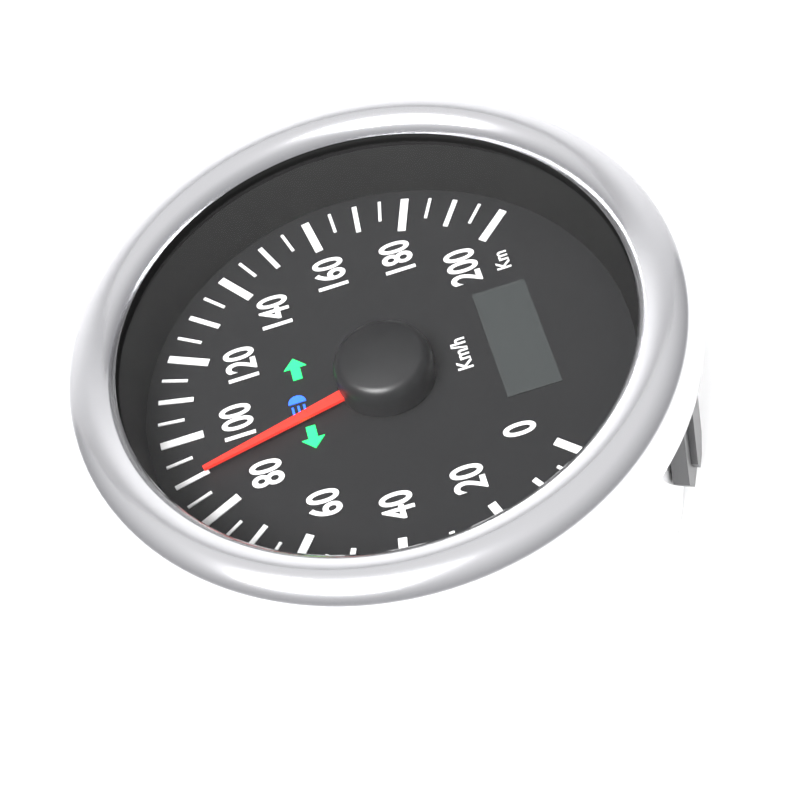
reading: 90 km/h
